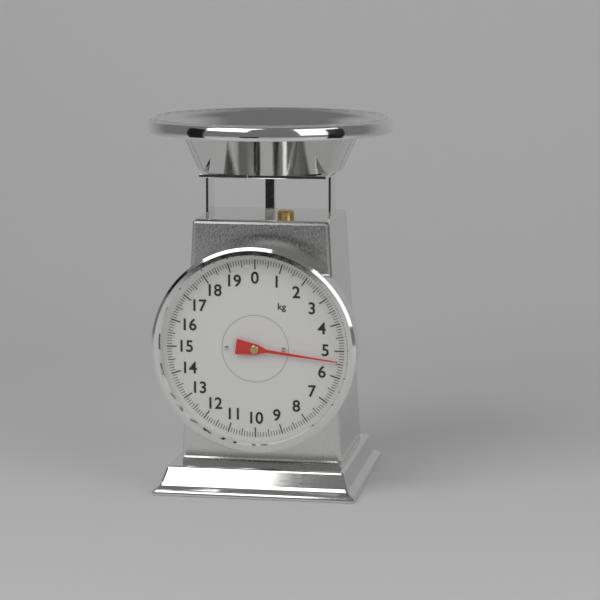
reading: 5.4 kg
